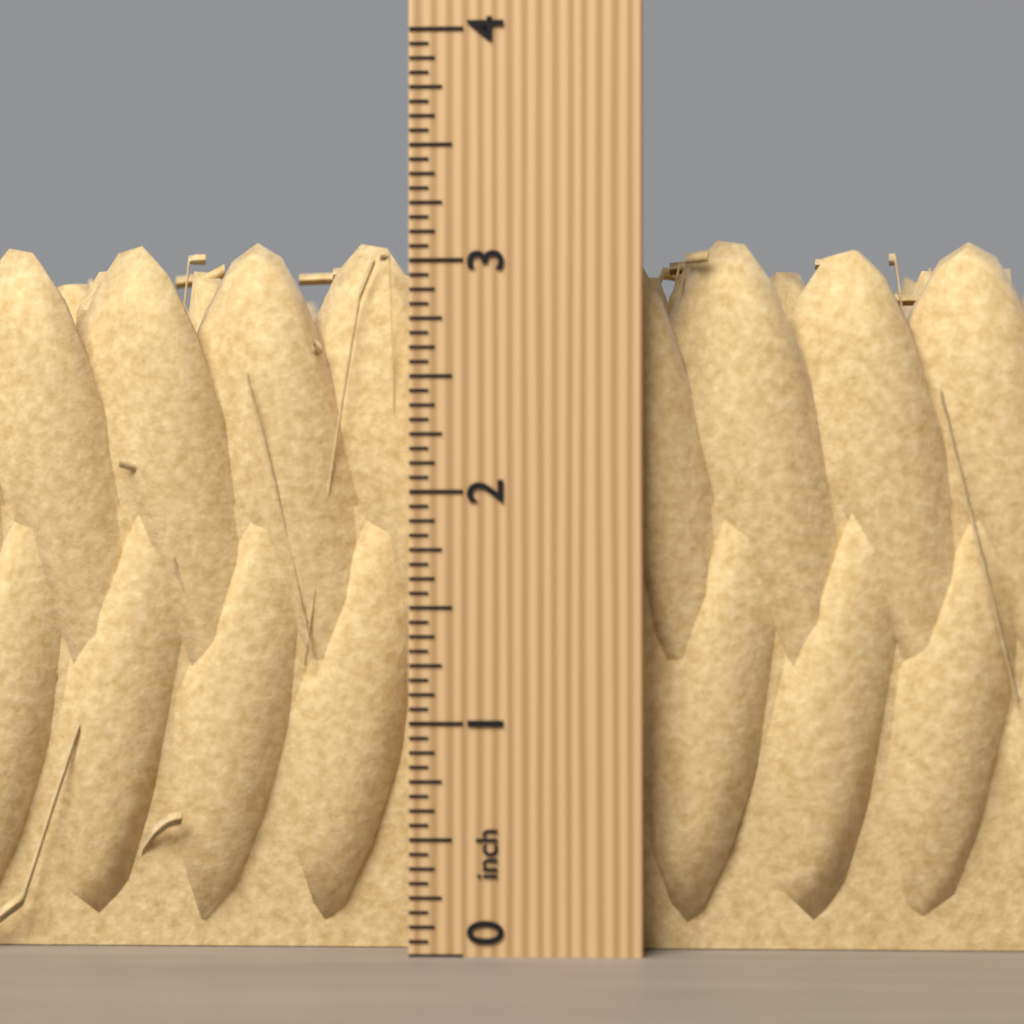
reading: 3.1250 inch
